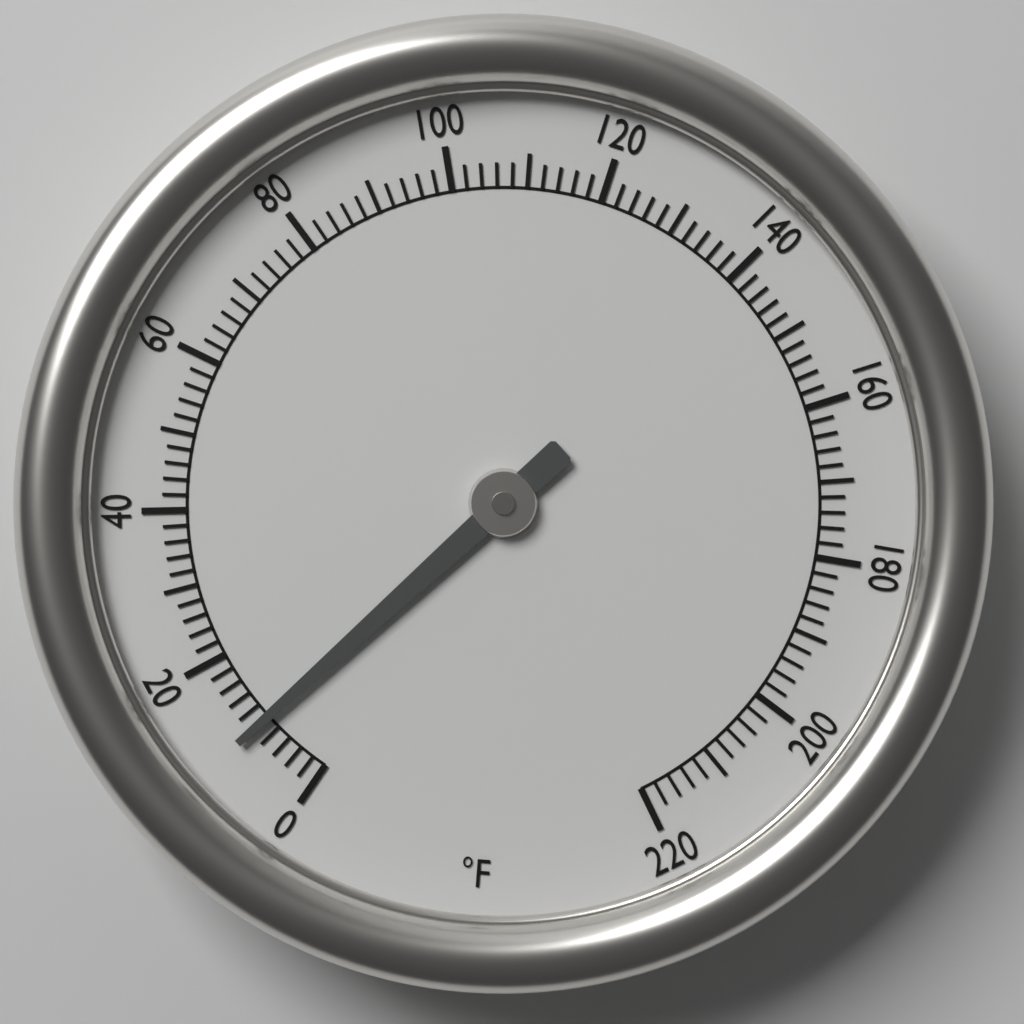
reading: 10 °F
